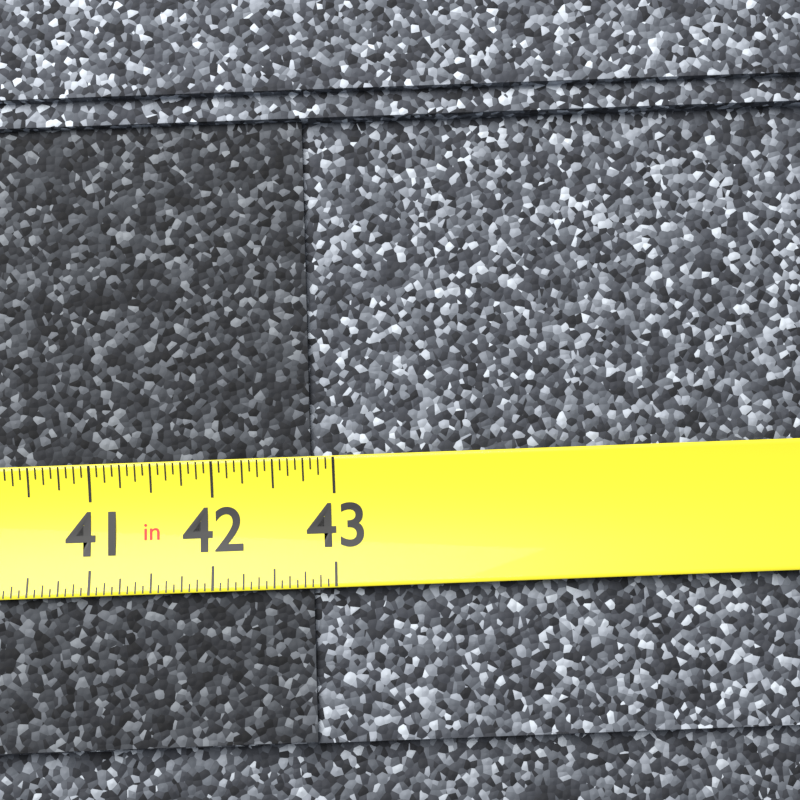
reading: 42.8125 in
